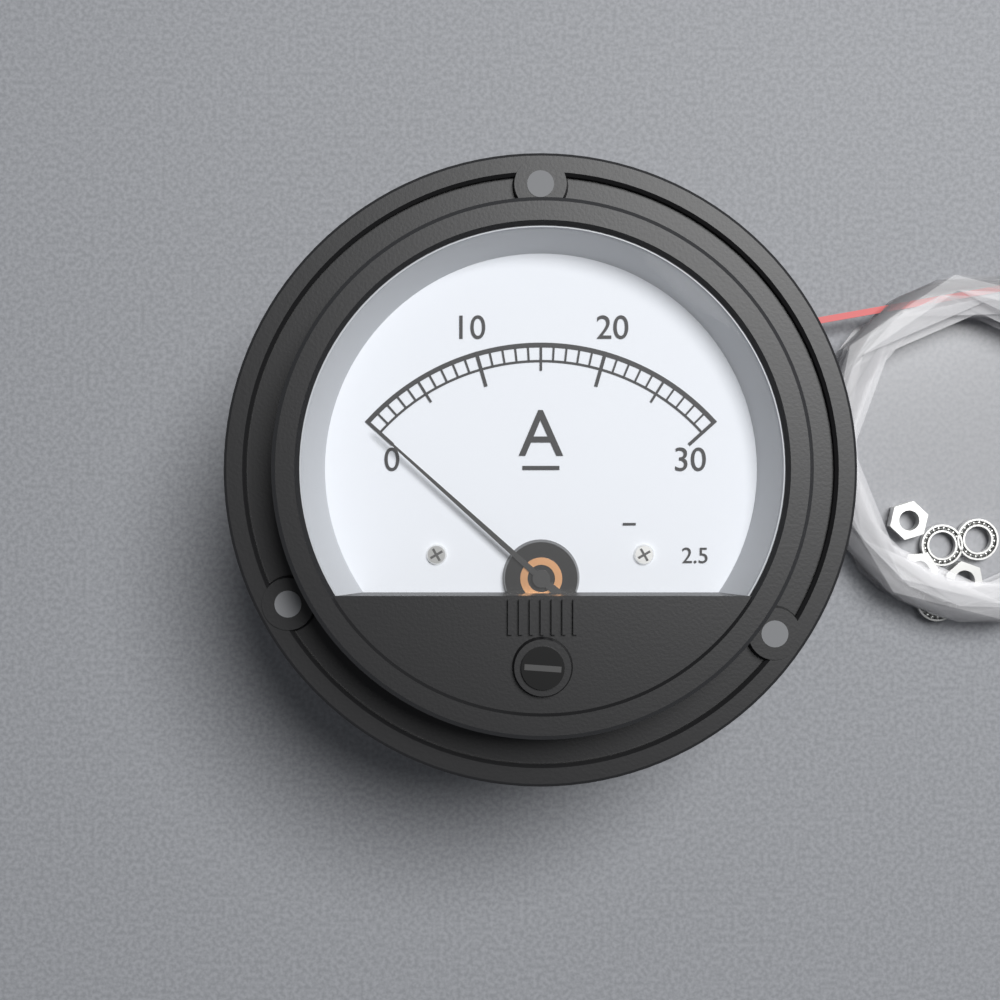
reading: 0 A
